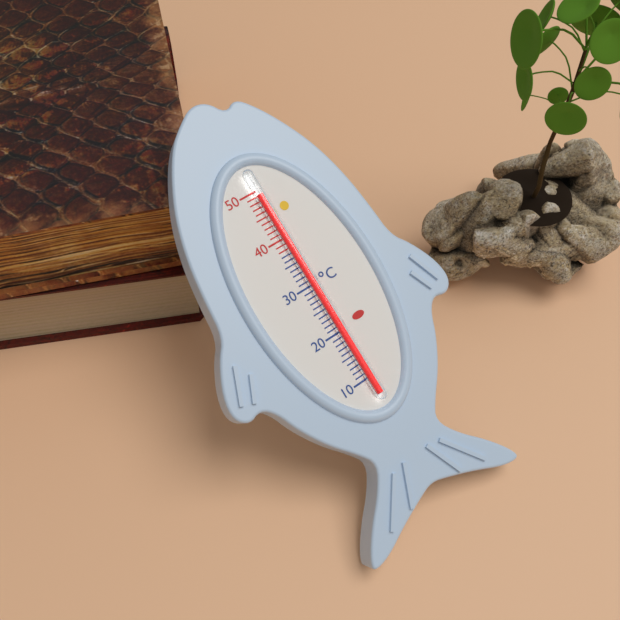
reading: 49 °C
